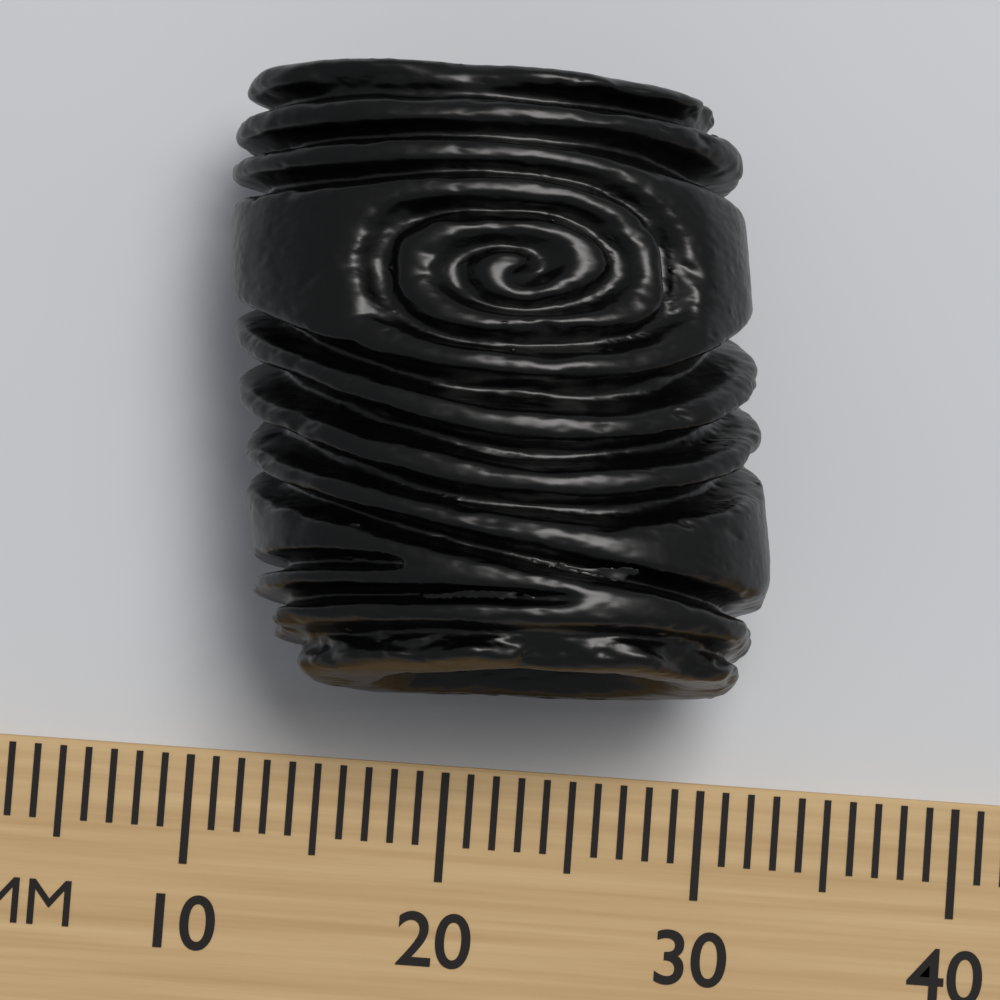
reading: 32 mm
